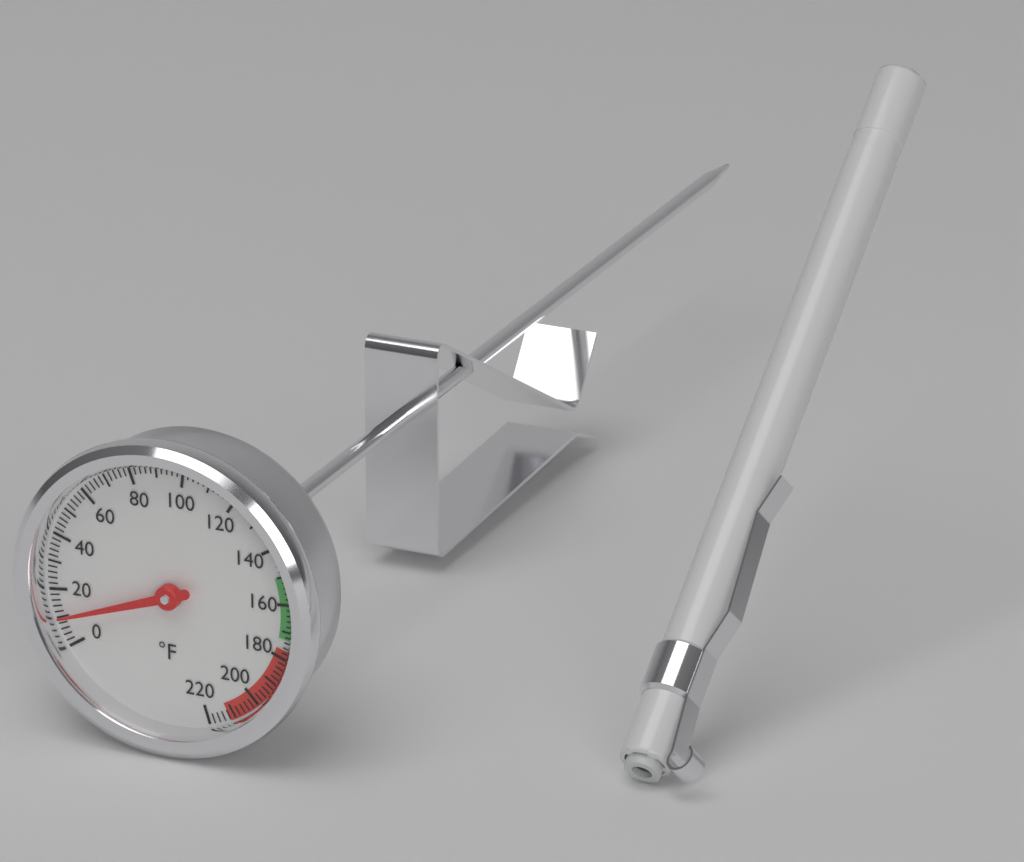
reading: 10 °F
